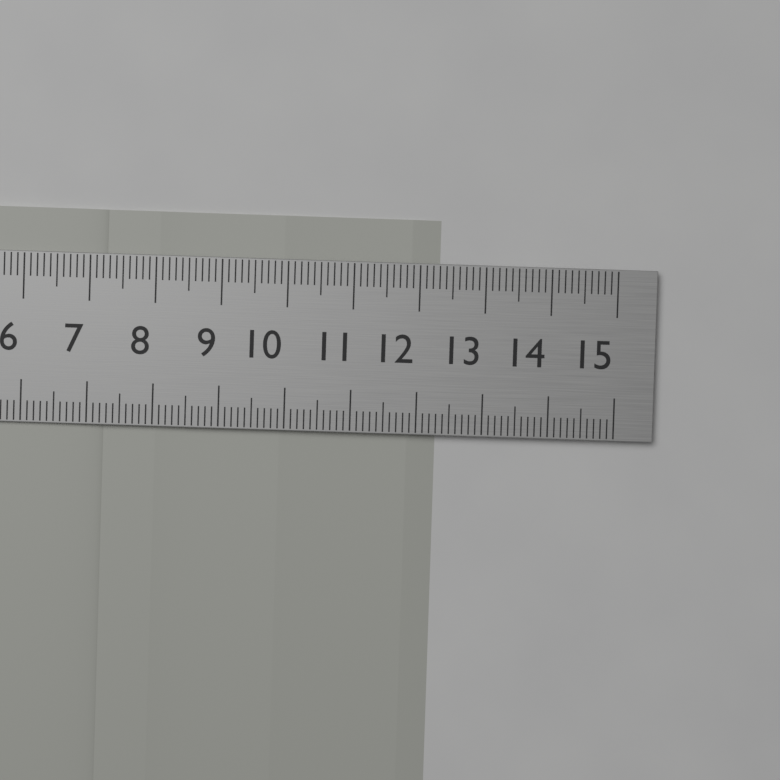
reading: 12.3 cm
